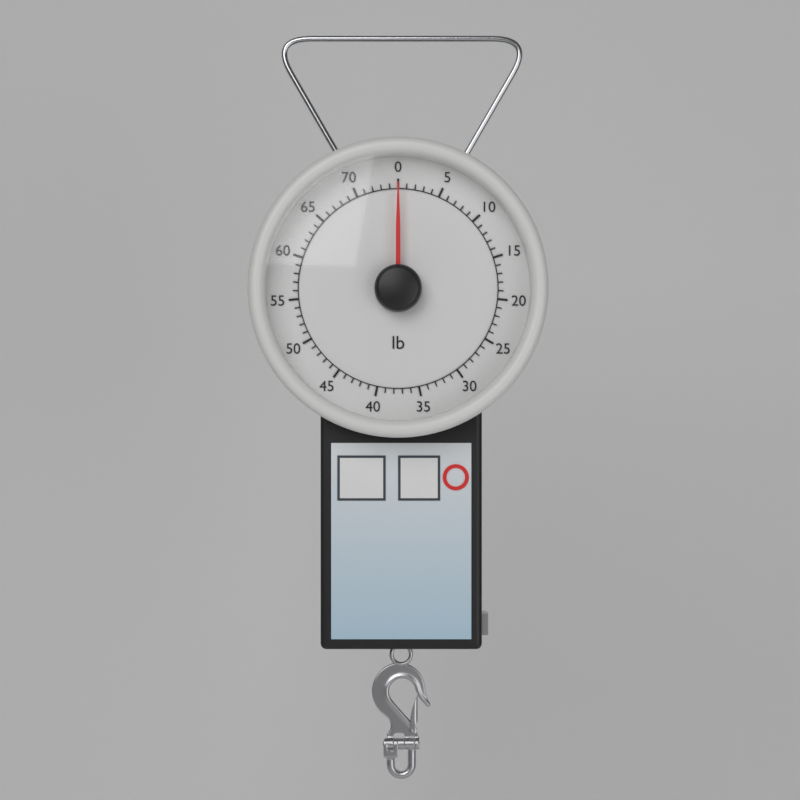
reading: 0 lb
